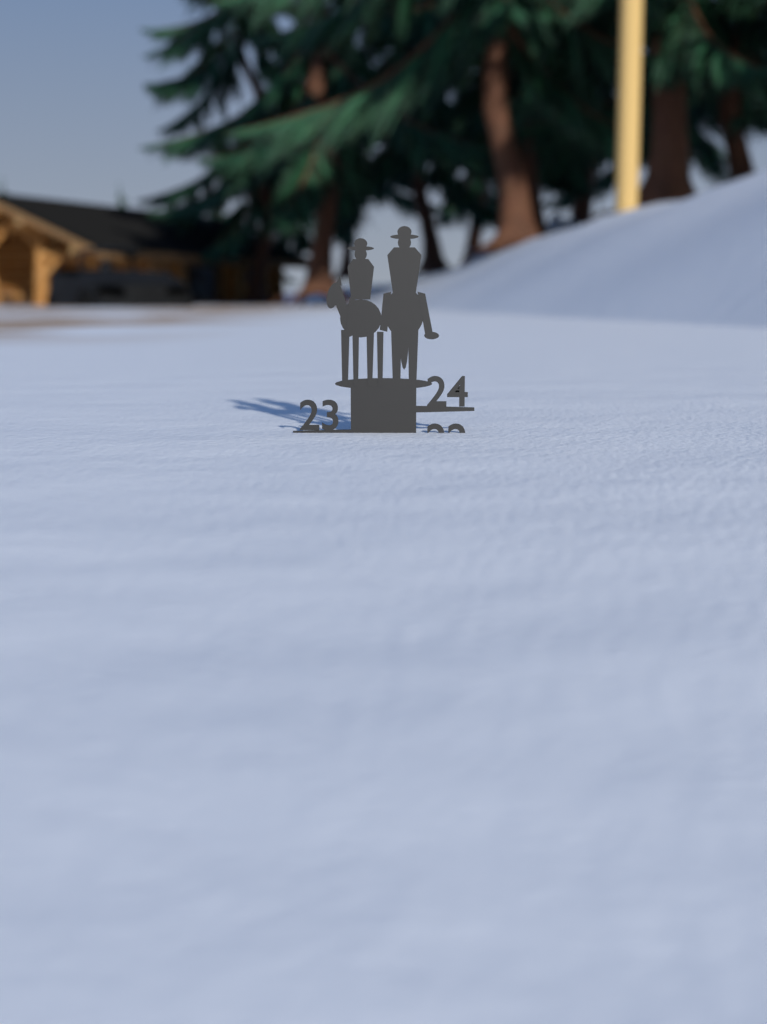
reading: 23 (no unit)
